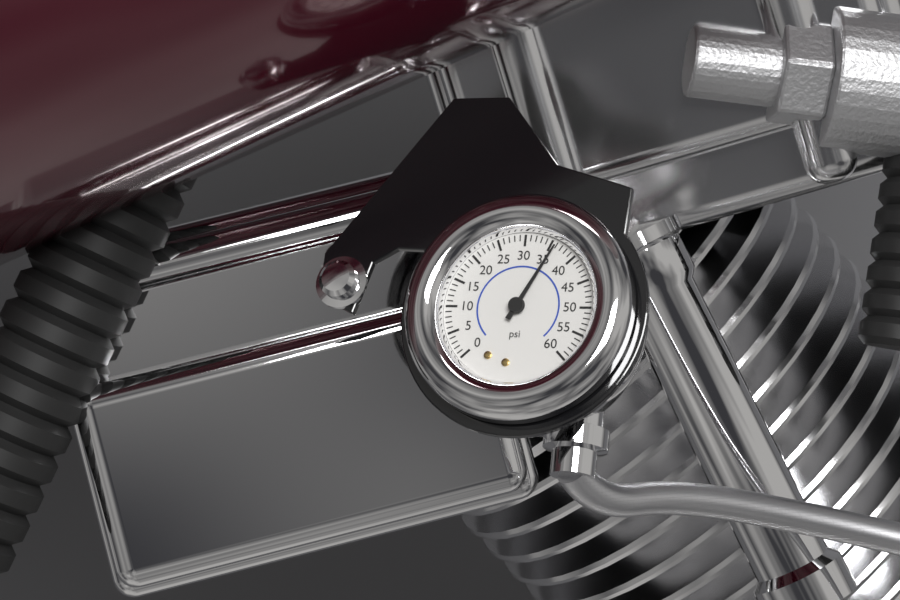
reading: 36 psi
